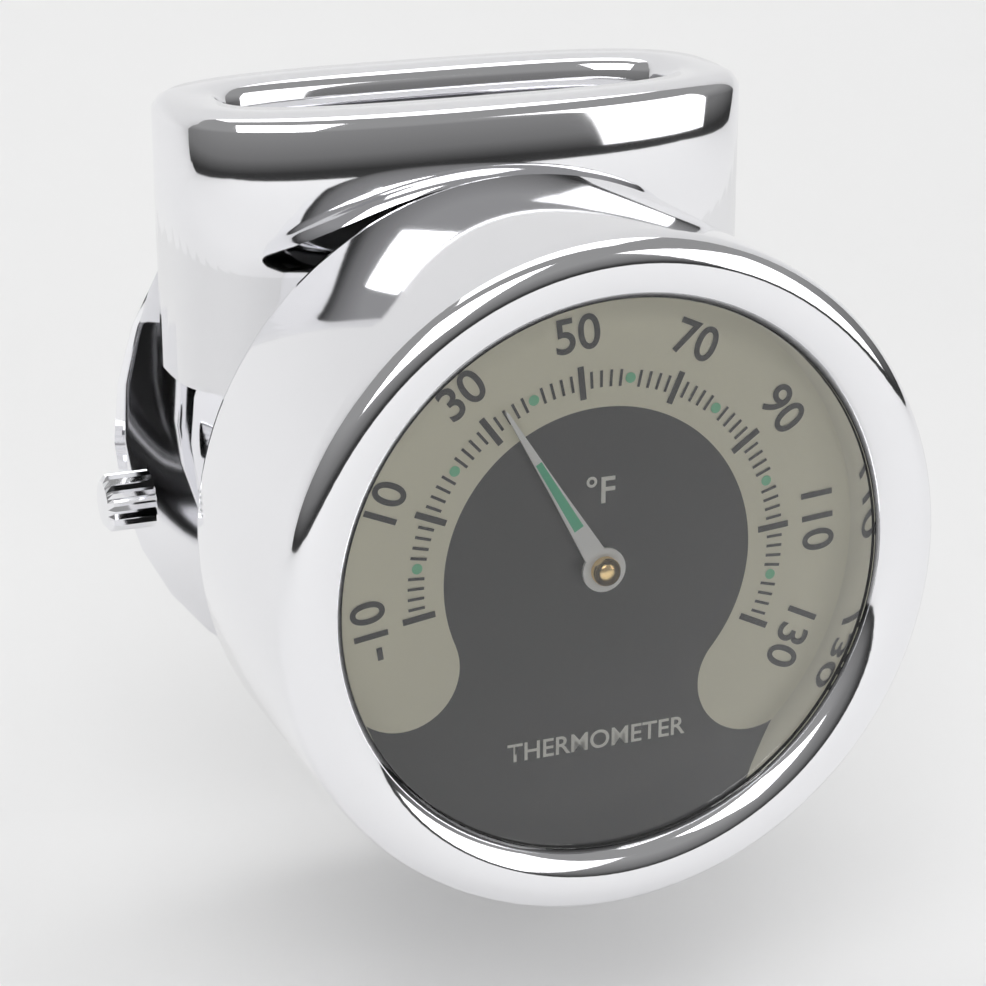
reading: 34 °F
